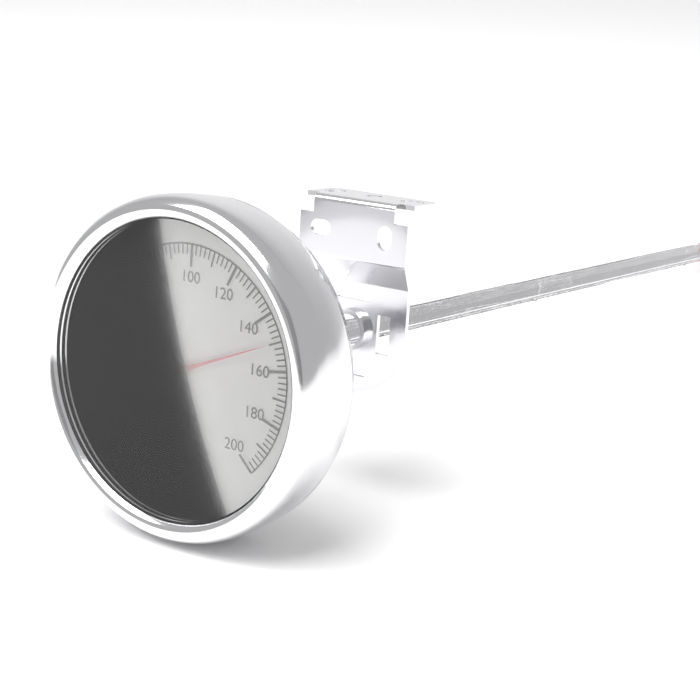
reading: 150 °C
